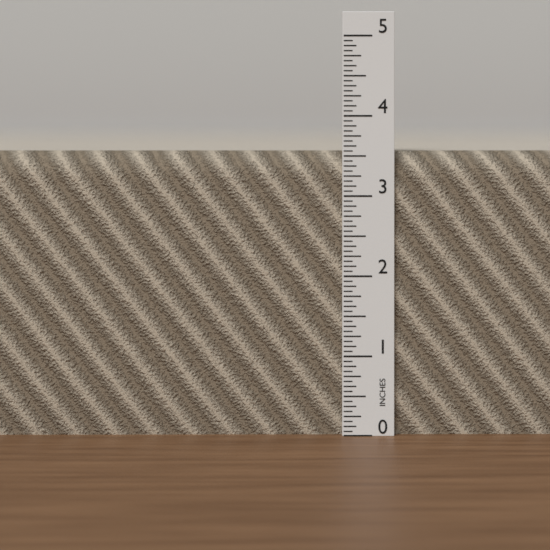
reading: 3.5625 in
